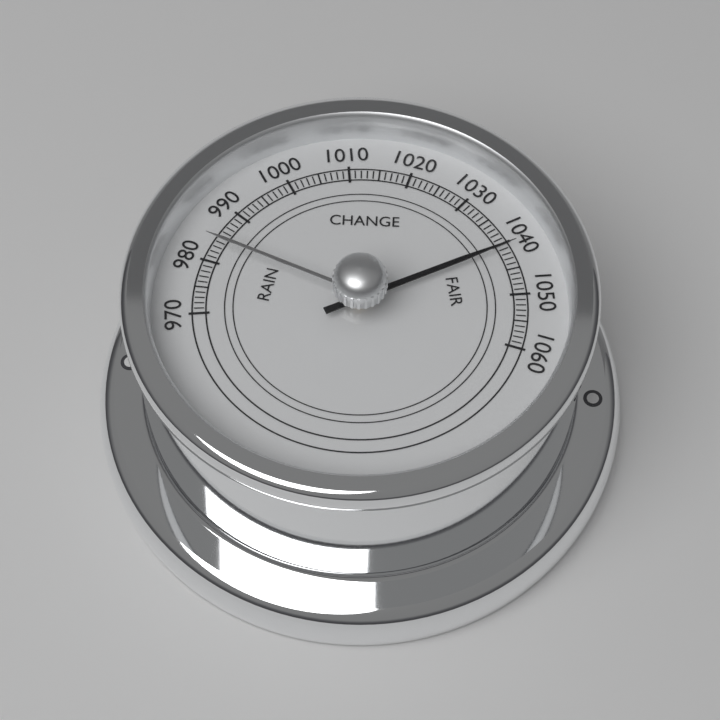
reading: 1041 (no unit)
